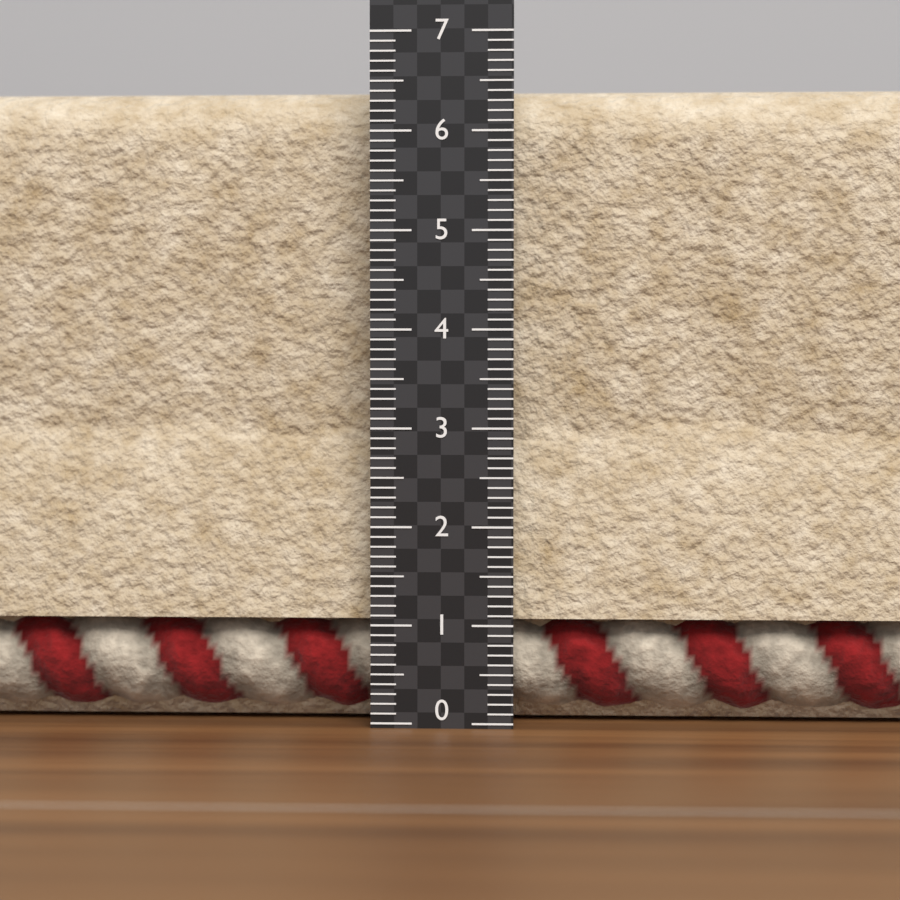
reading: 6.5 (no unit)
